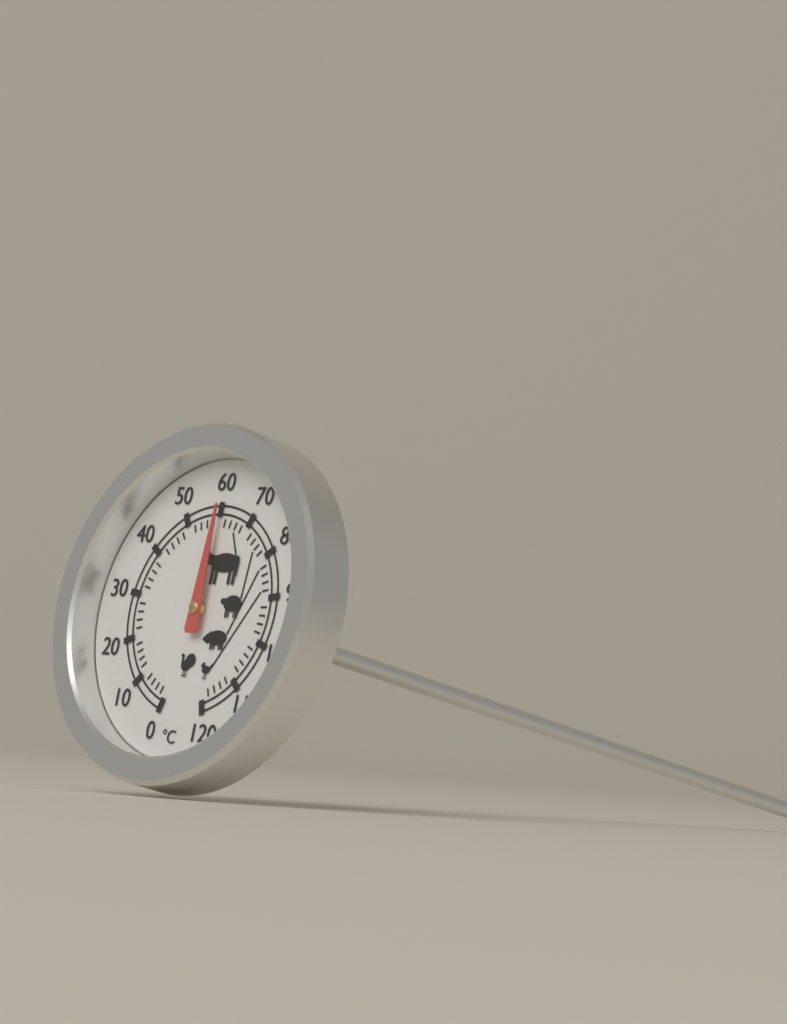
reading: 60 °C
